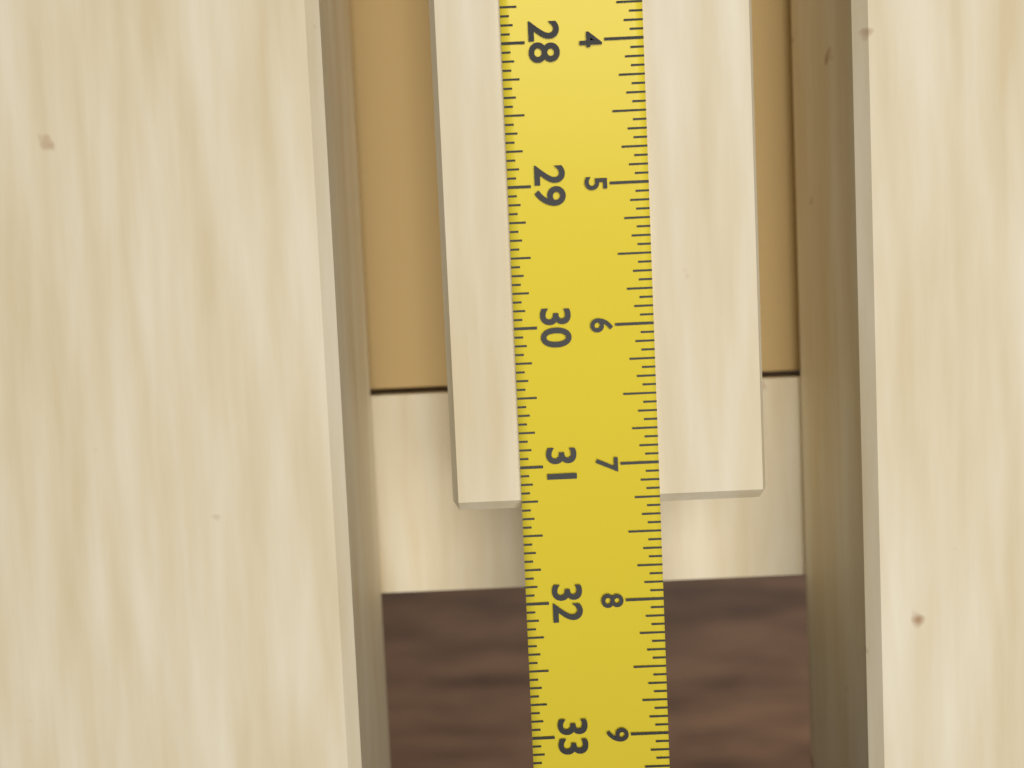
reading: 31.3125 in
